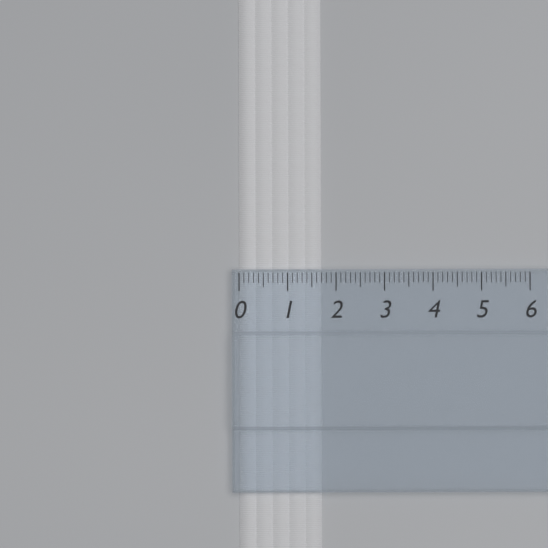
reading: 1.7 (no unit)
